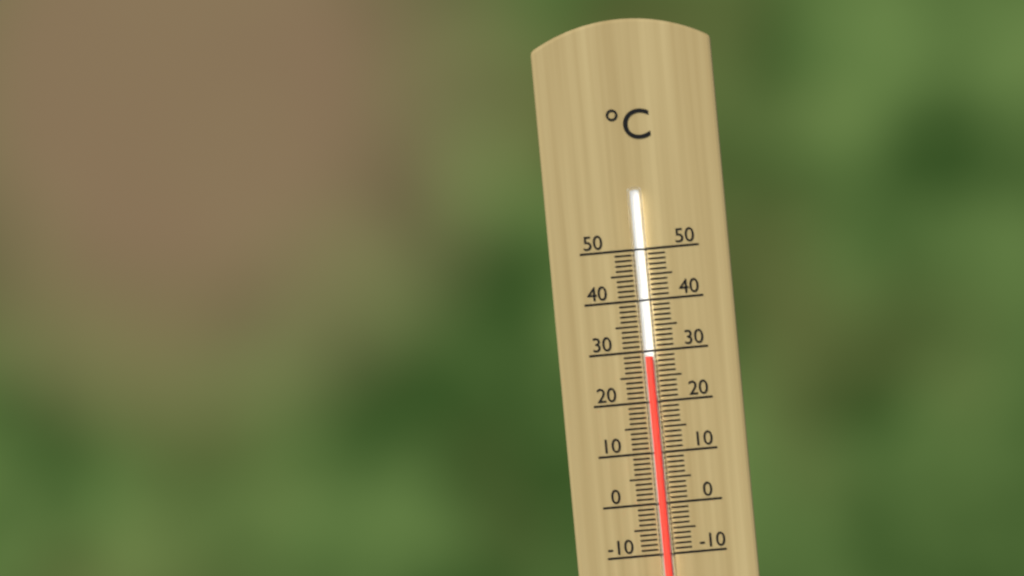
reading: 29 °C
